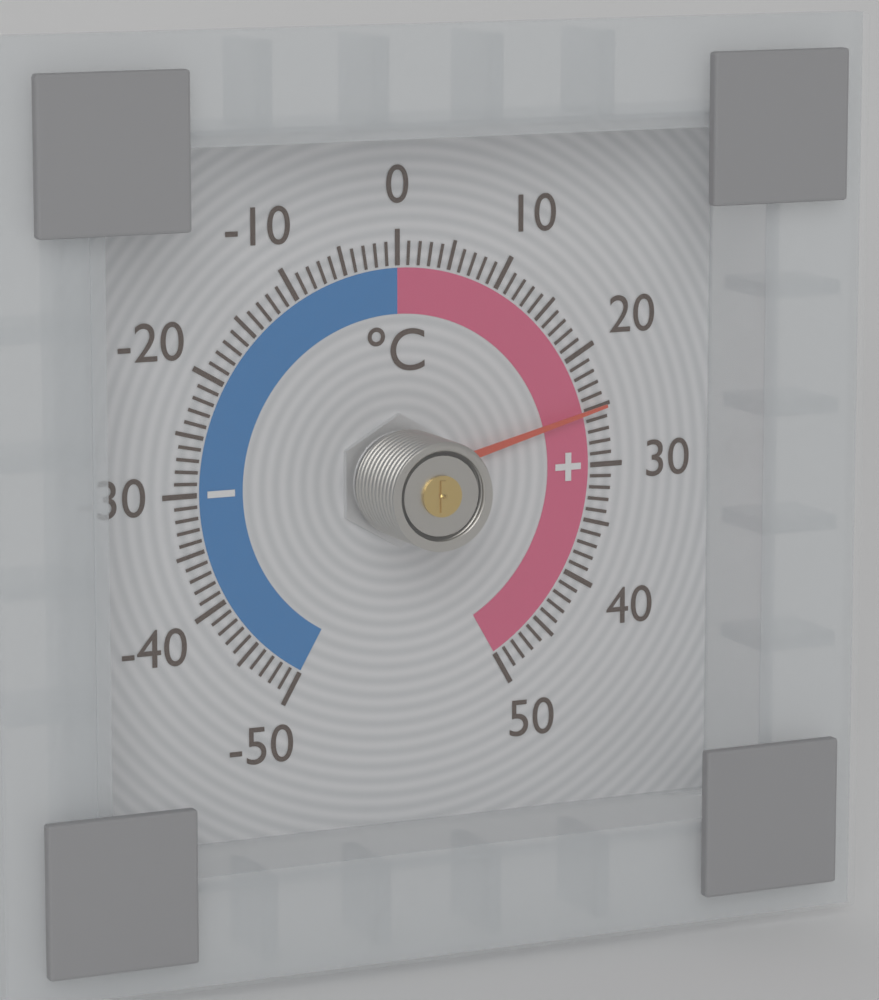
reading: 25 °C
